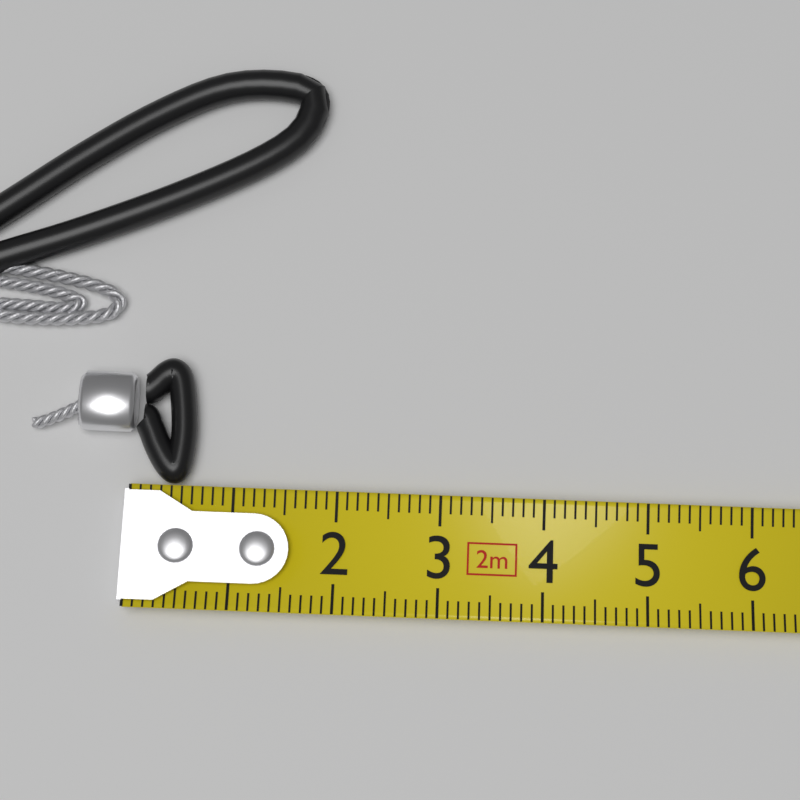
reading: 0.6 cm
